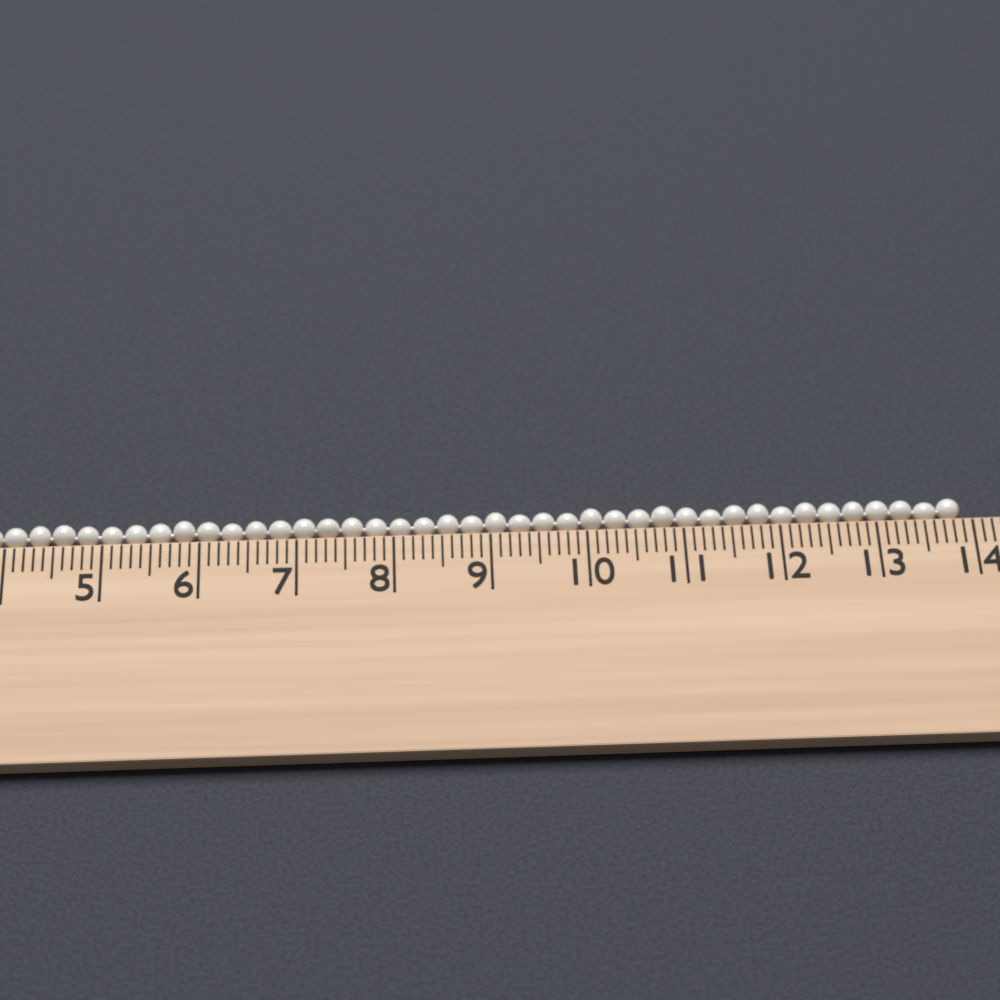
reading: 13.9 cm
